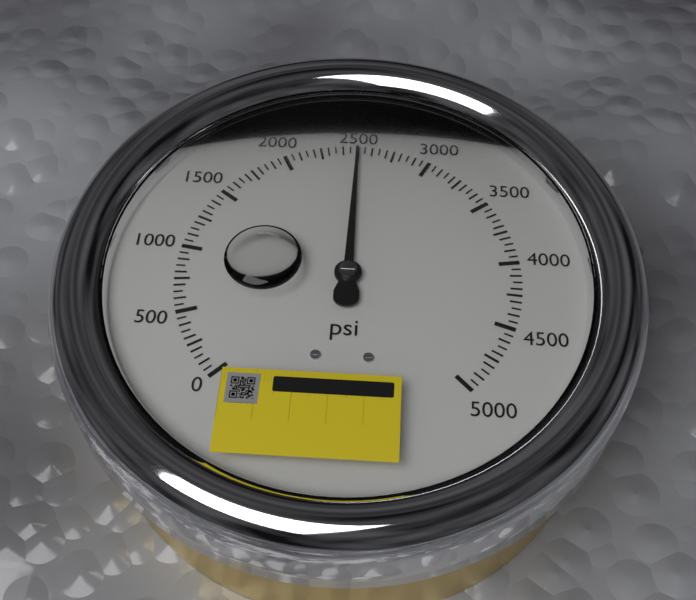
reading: 2500 psi
